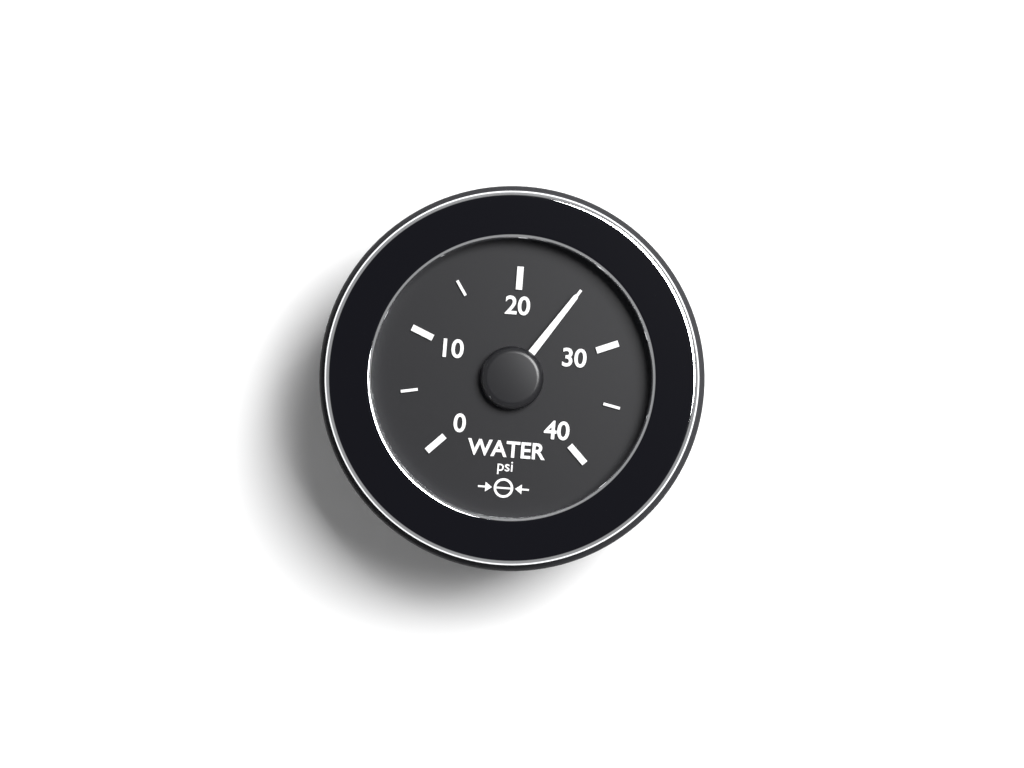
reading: 25 psi
